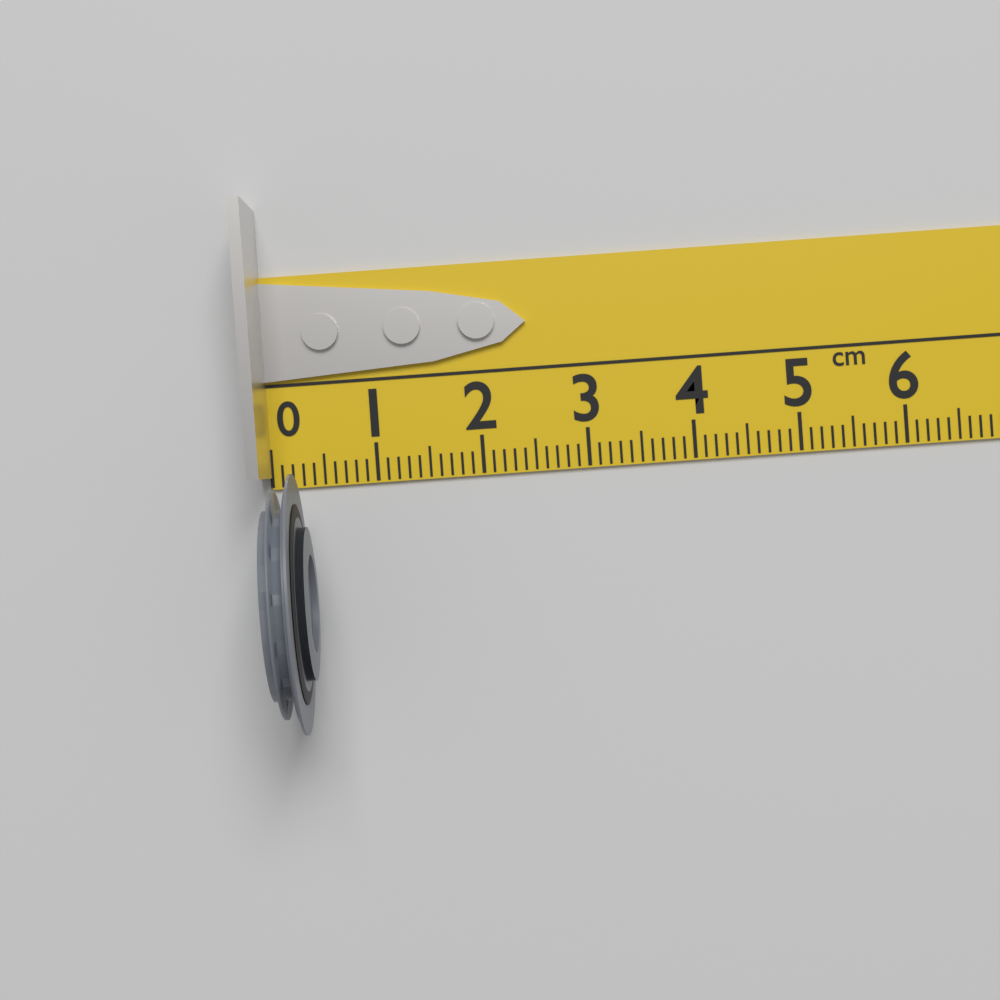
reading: 0.4 cm
